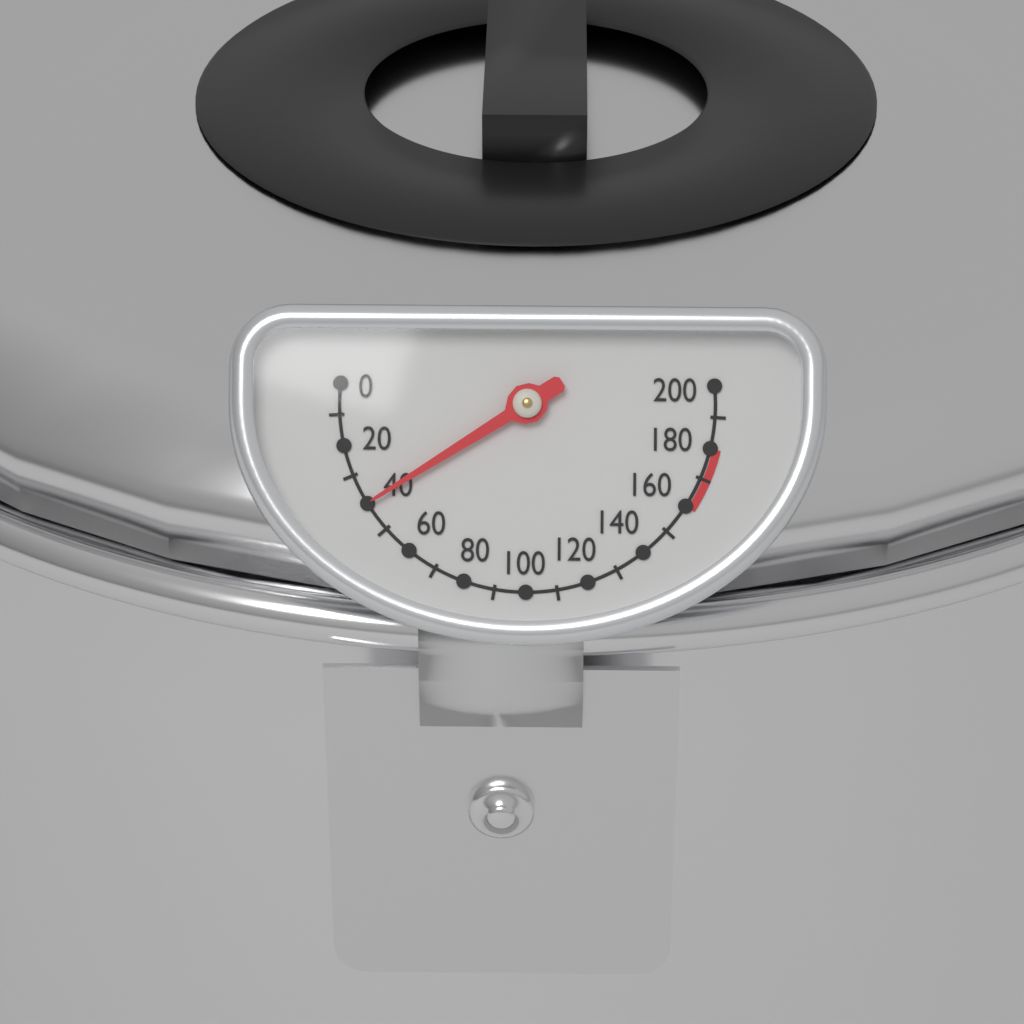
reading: 40 (no unit)
